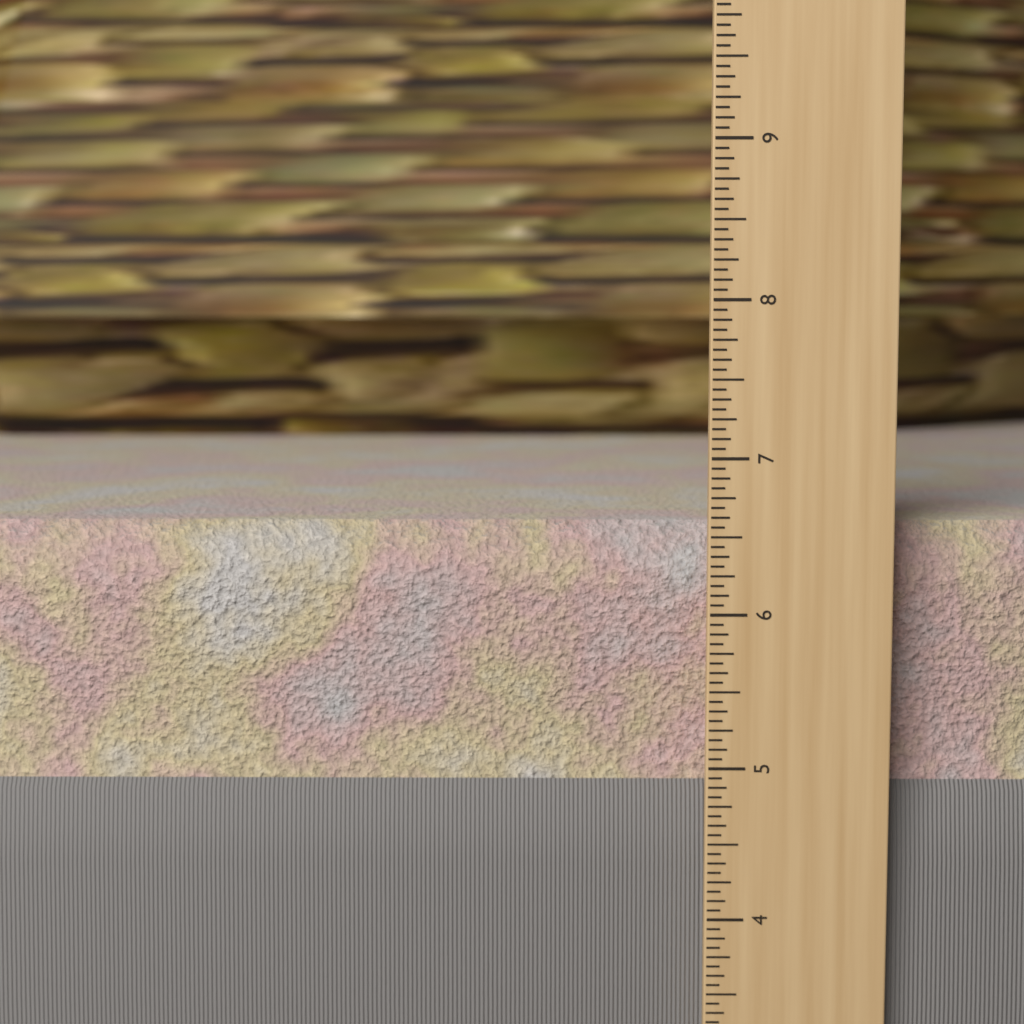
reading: 6.5625 in
